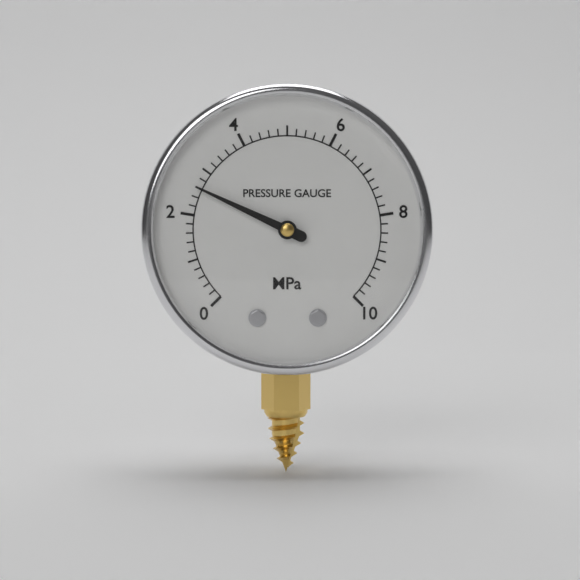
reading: 2.6 MPa
